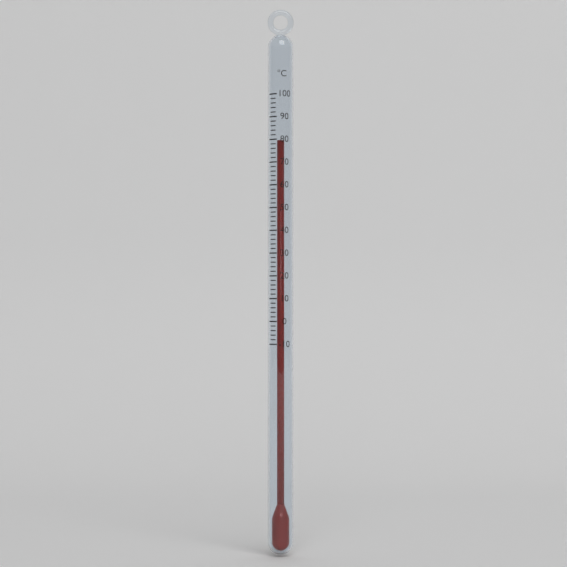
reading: 80 °C
